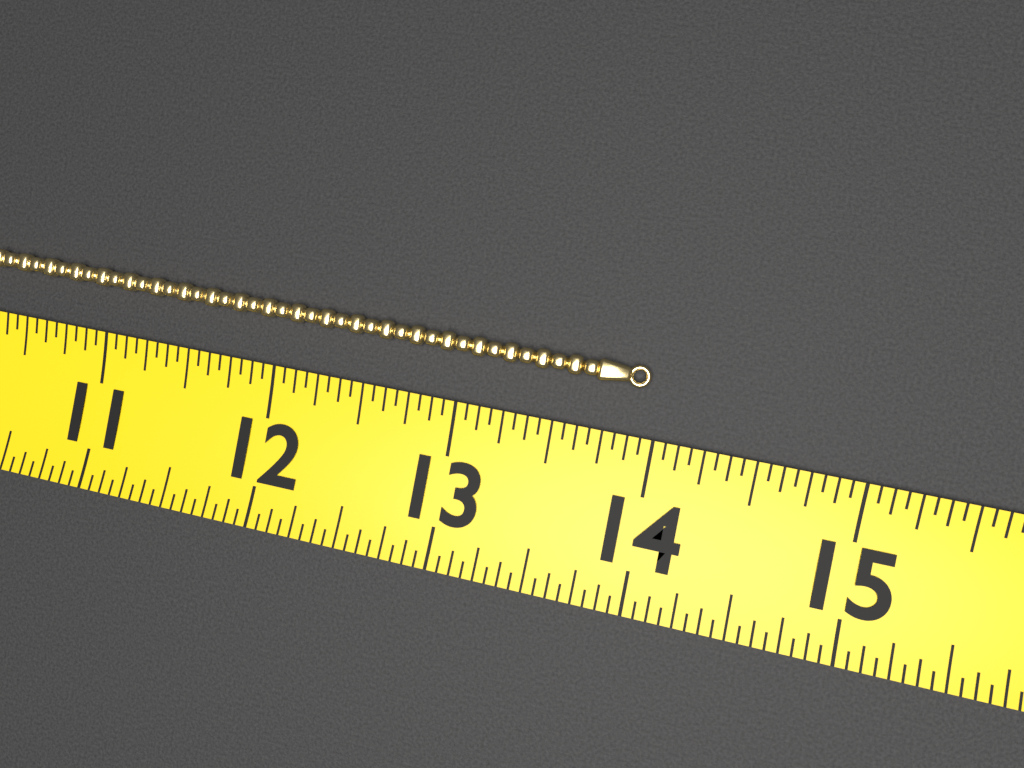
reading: 13.9375 (no unit)
